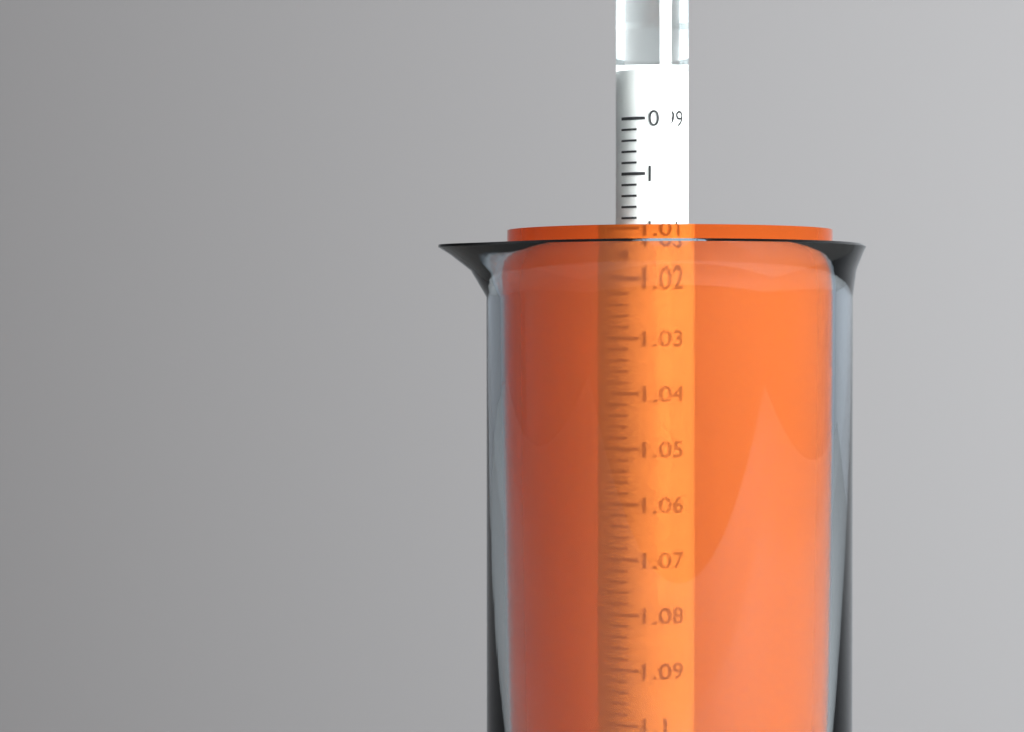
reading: 1.010 (no unit)
